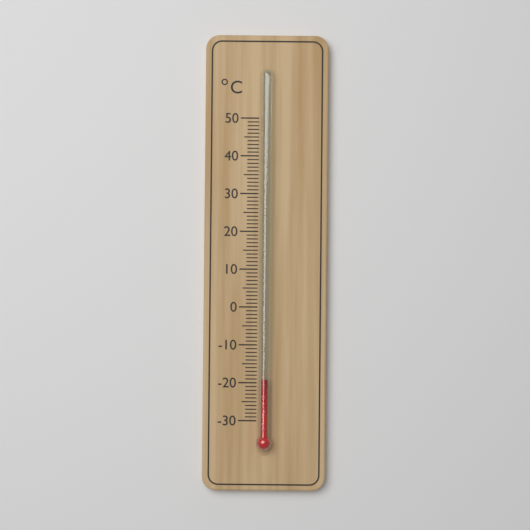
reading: -19 °C
